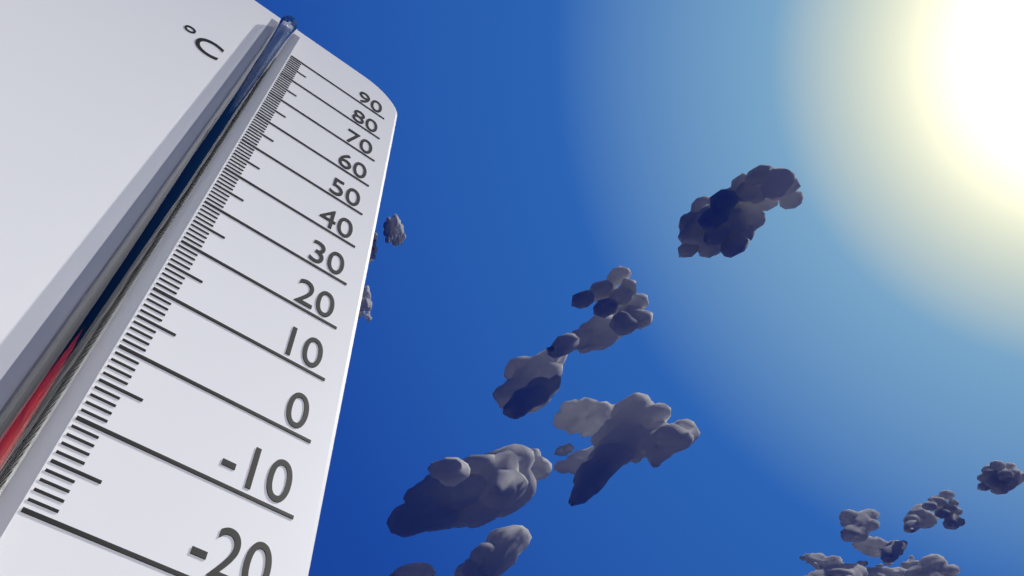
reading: 0 °C
